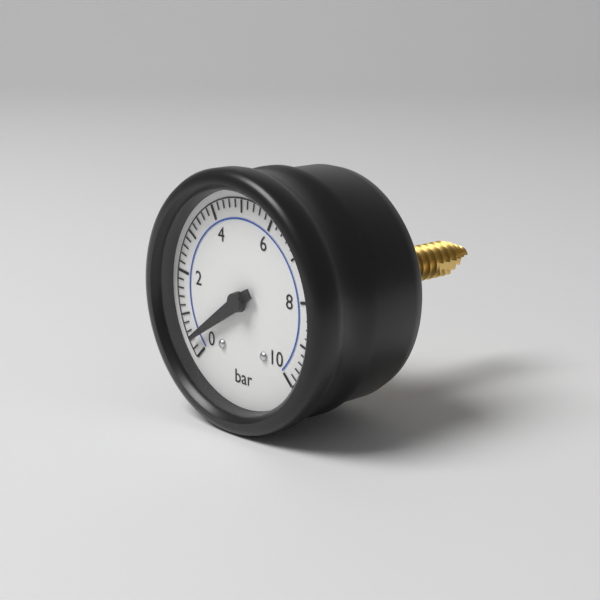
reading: 0.4 bar
